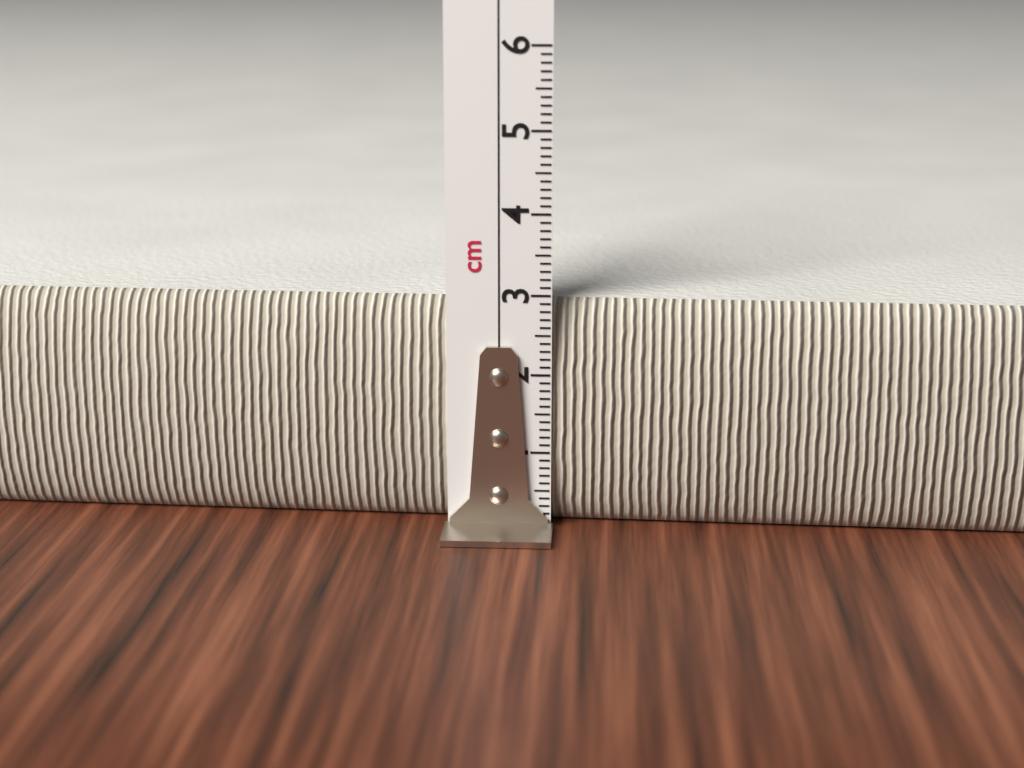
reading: 2.9 cm
